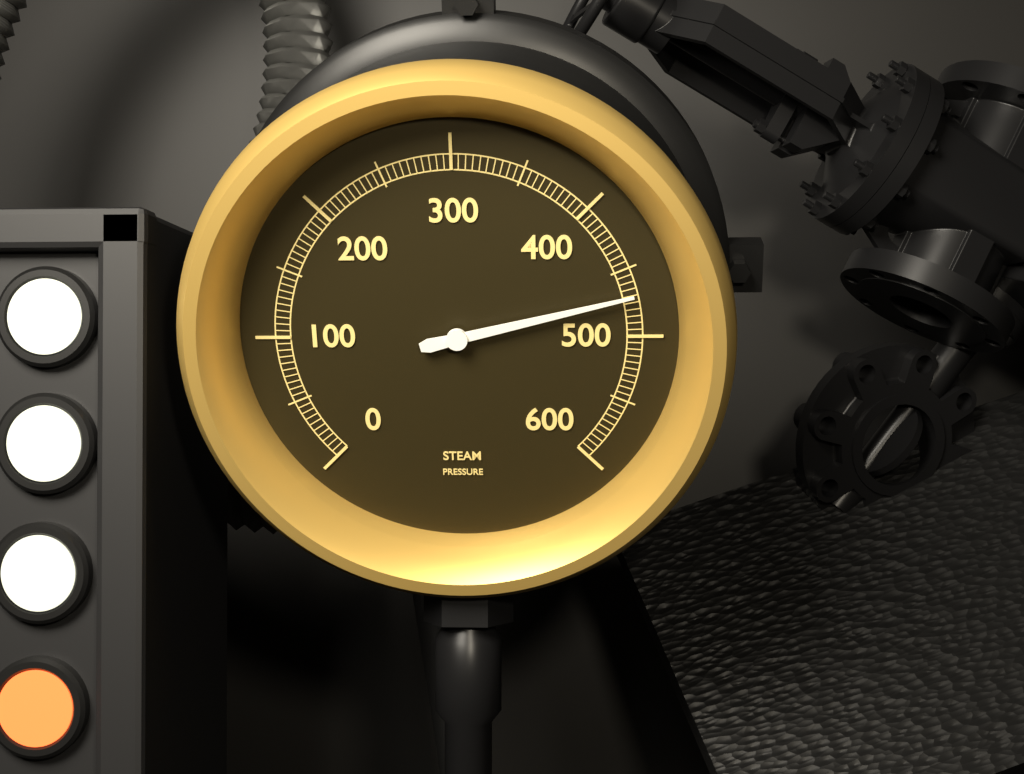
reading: 470 (no unit)
